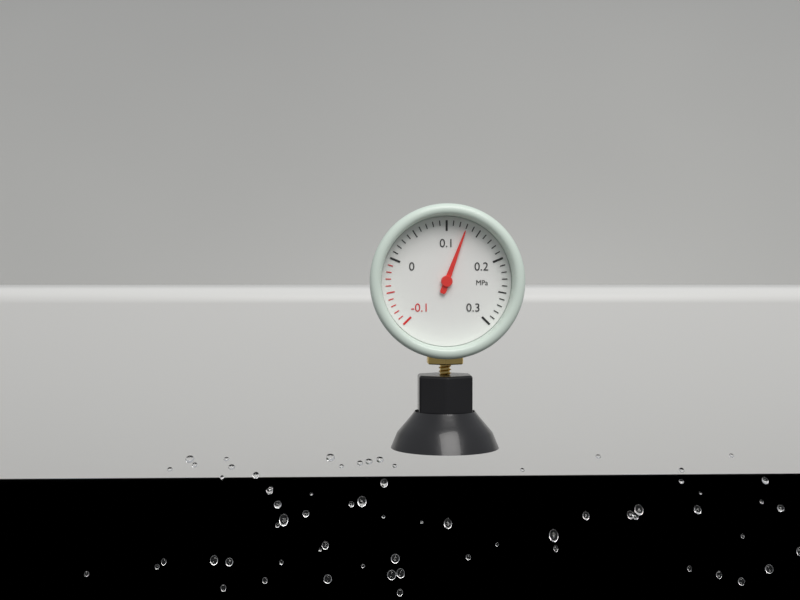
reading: 0.13 MPa
